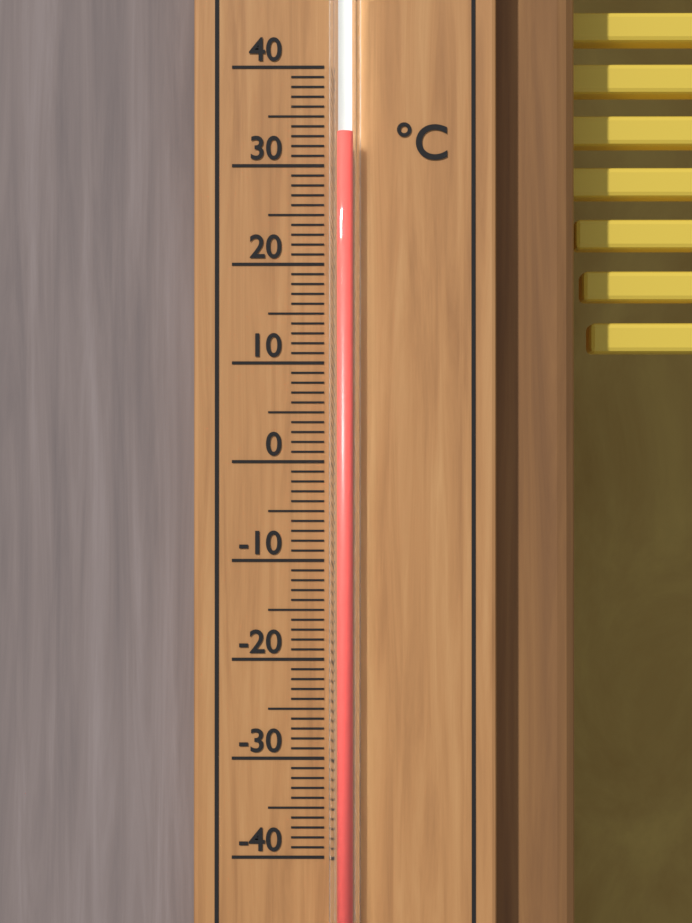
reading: 33 °C
